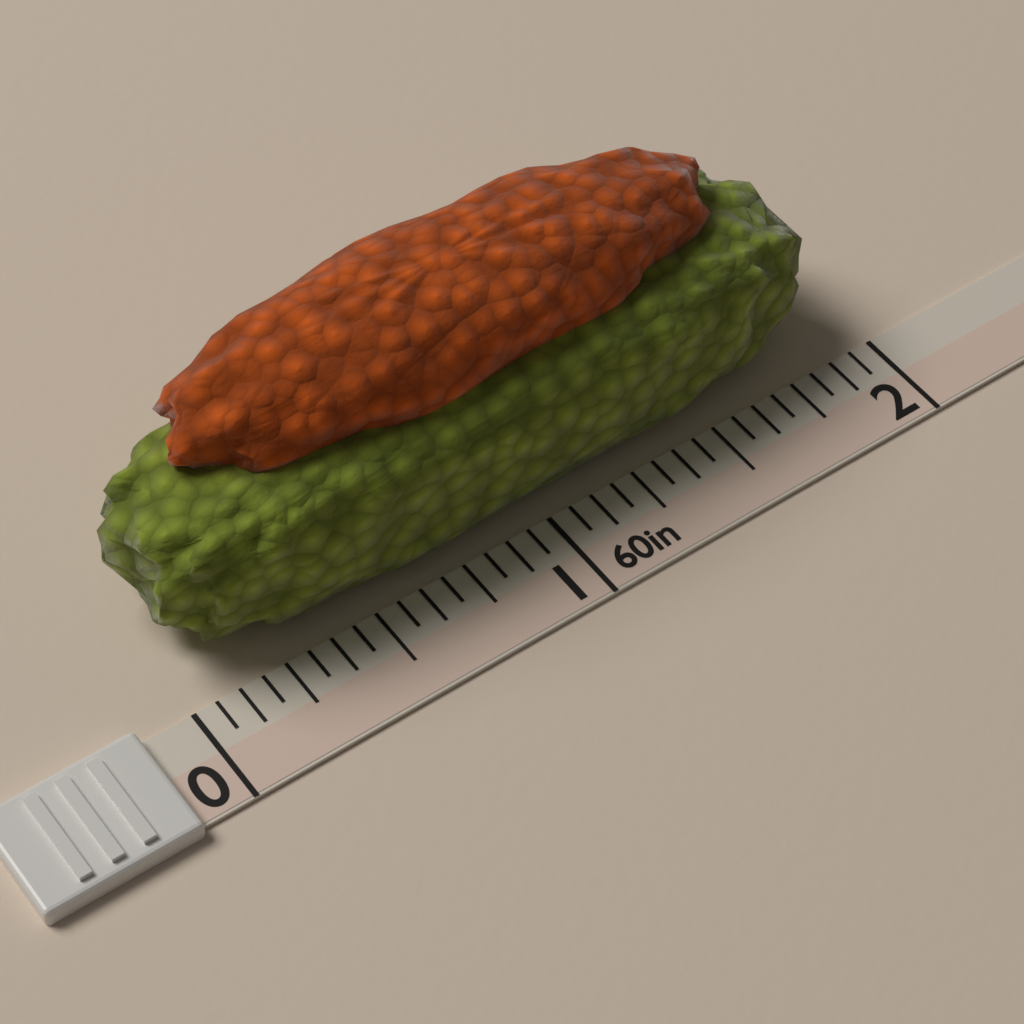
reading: 1.9375 in
